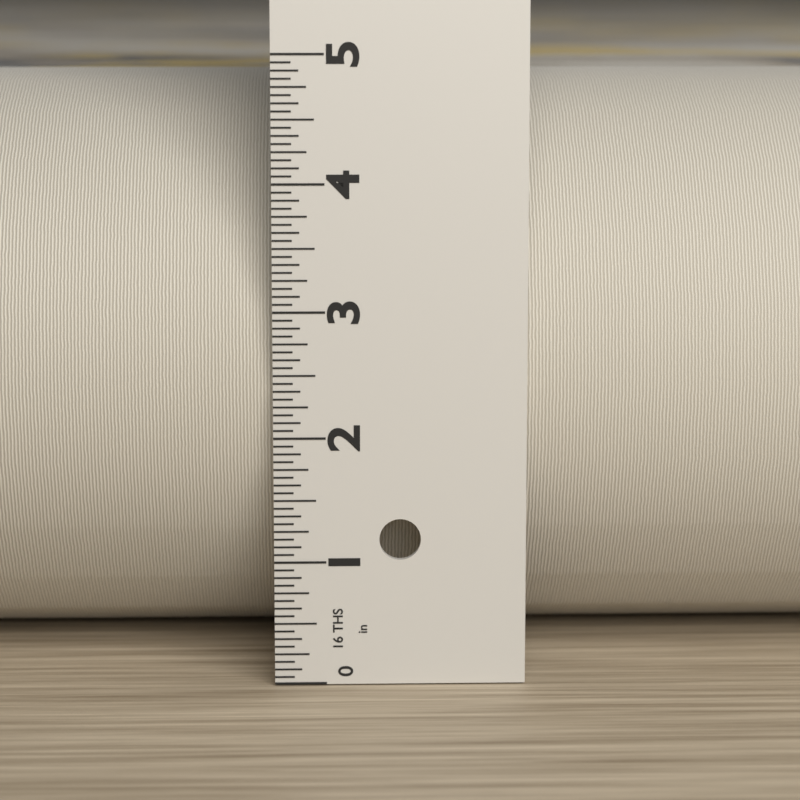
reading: 4.8125 in
